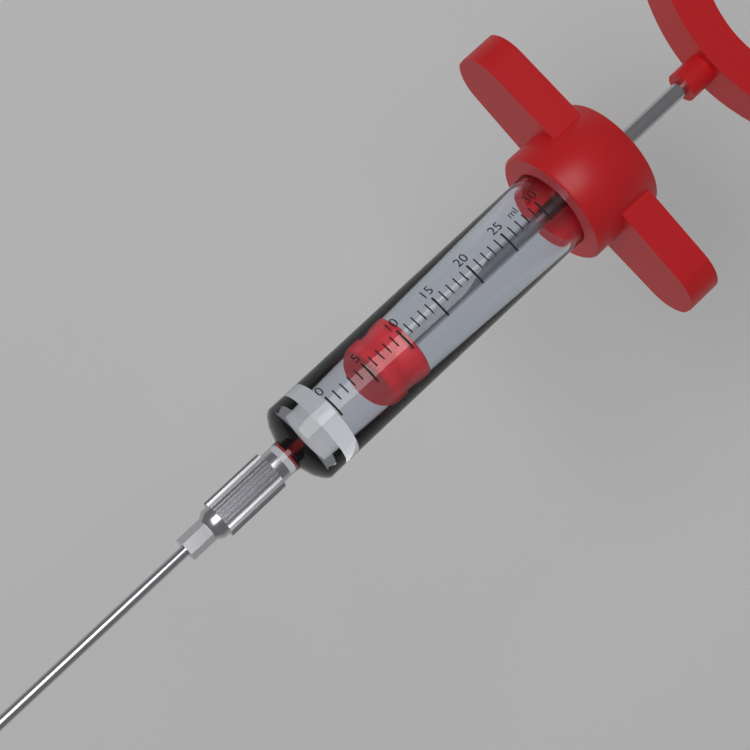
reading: 6 ml
